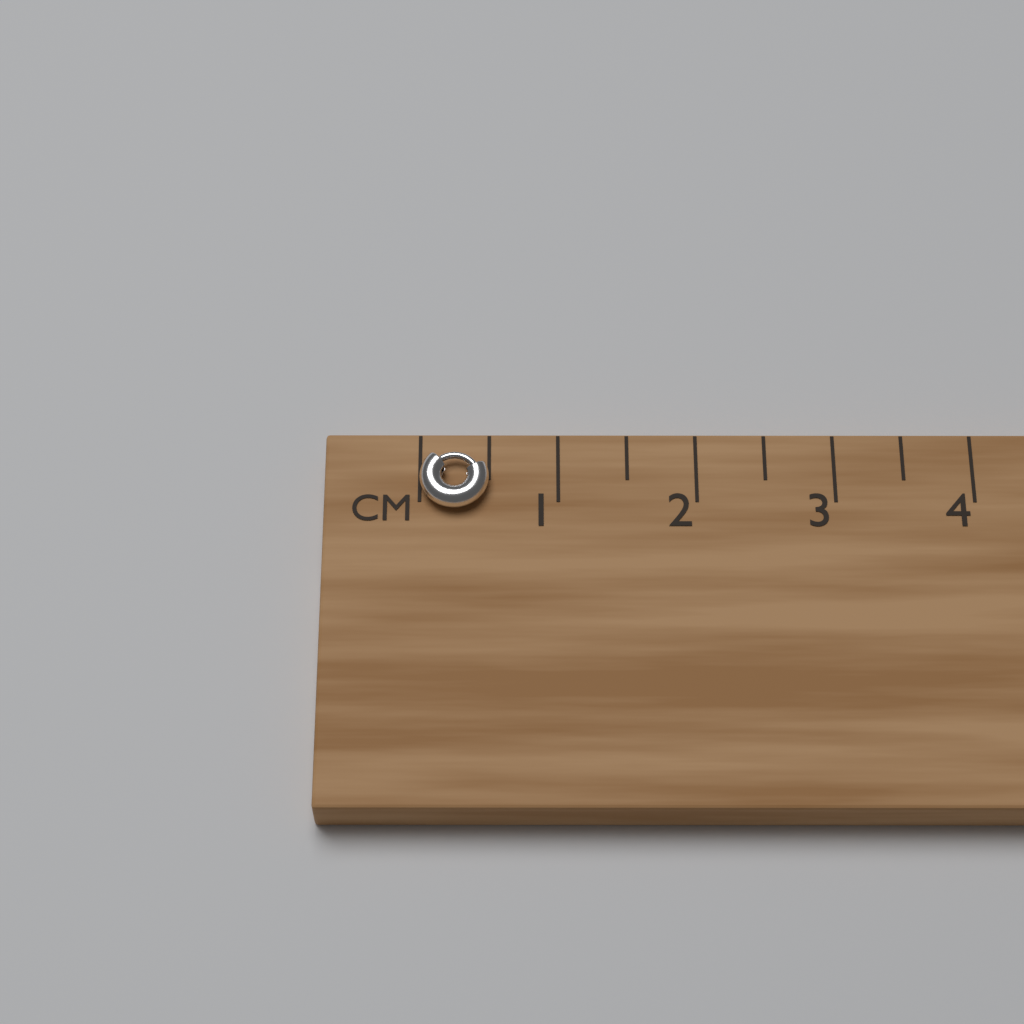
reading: 0.5 cm
